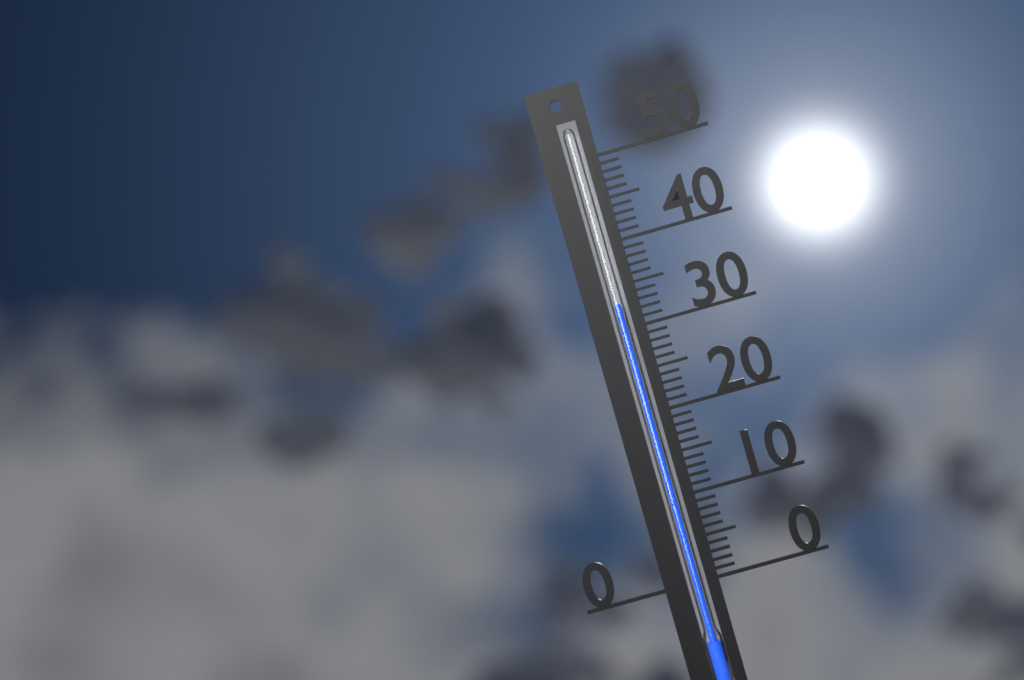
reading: 33 (no unit)
